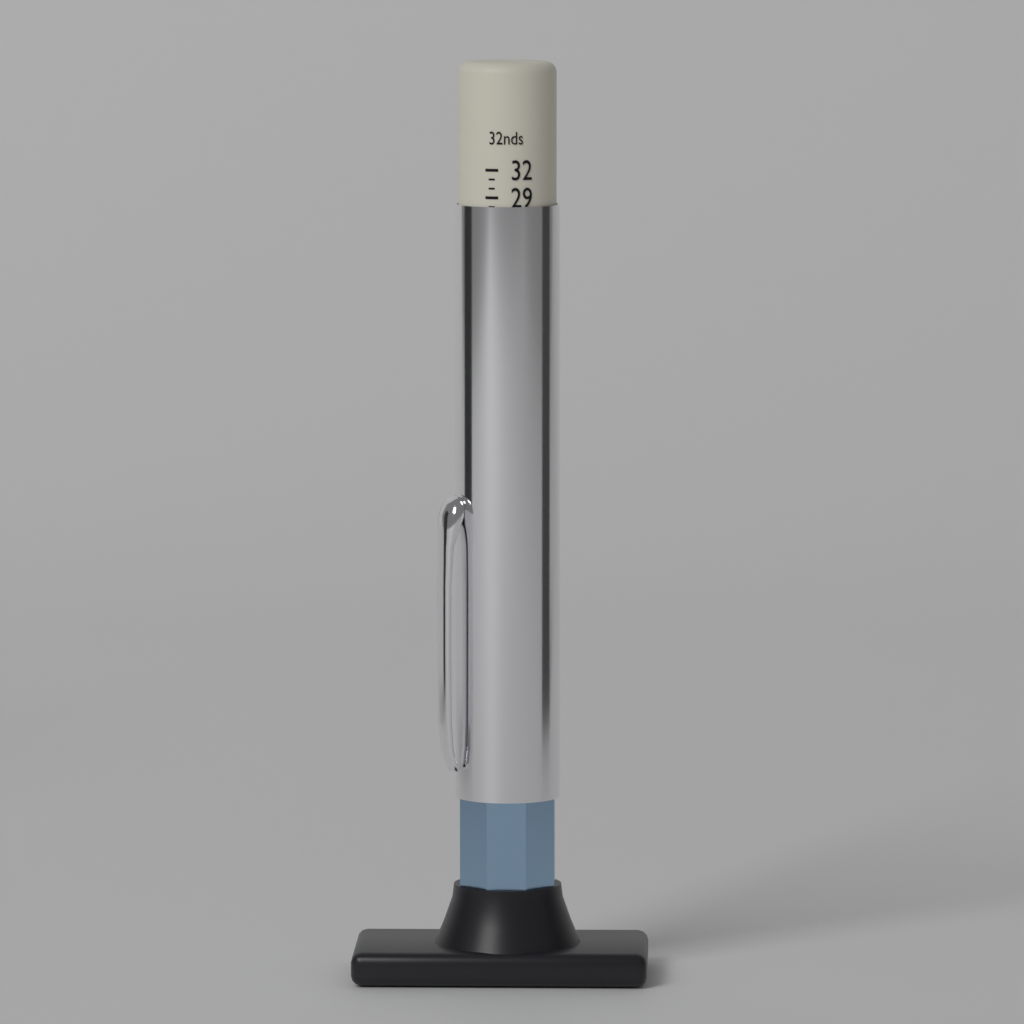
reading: 28 32nds
